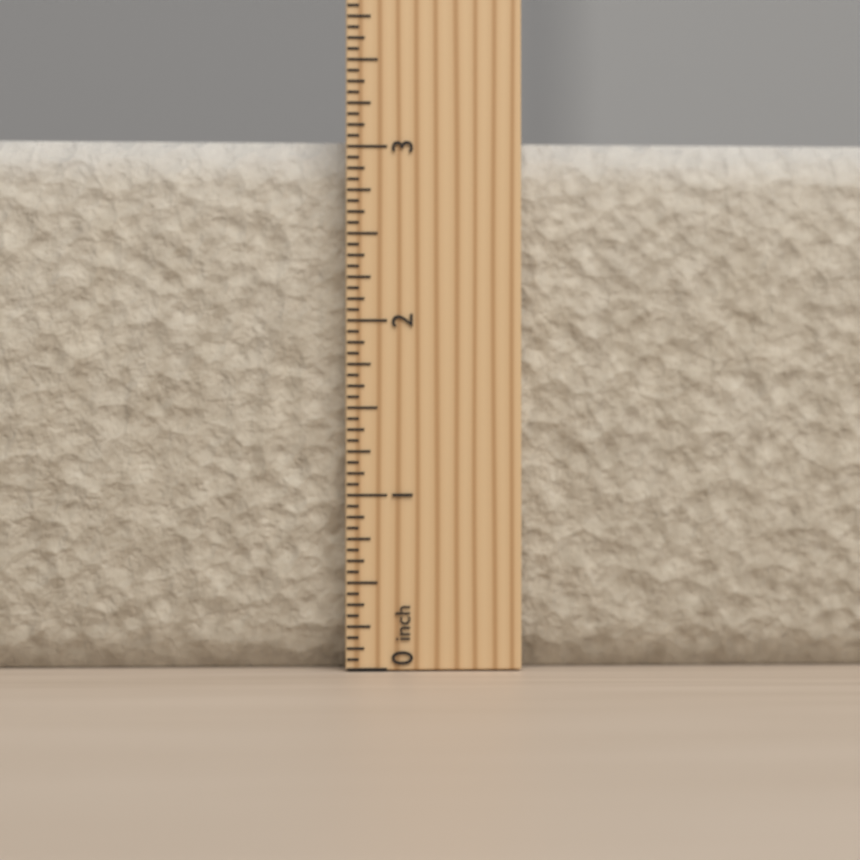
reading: 3.0625 inch
